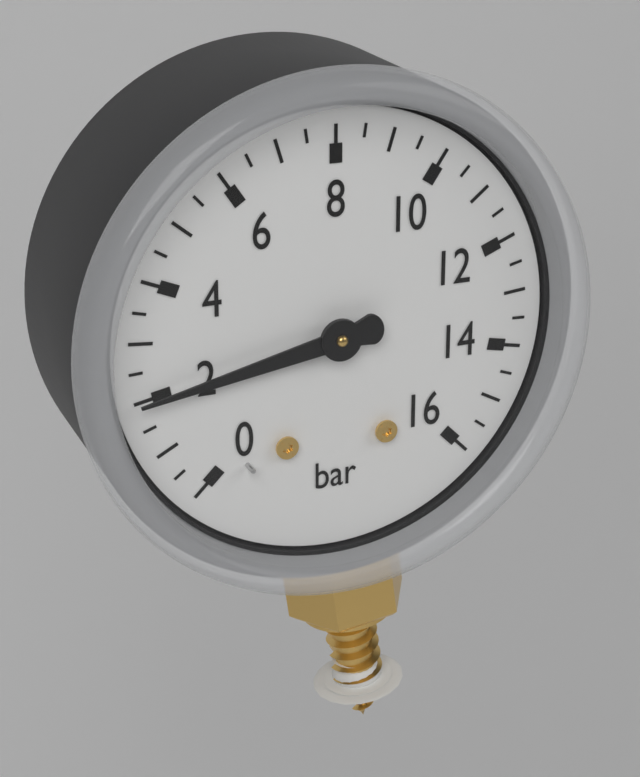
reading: 2.0 bar
